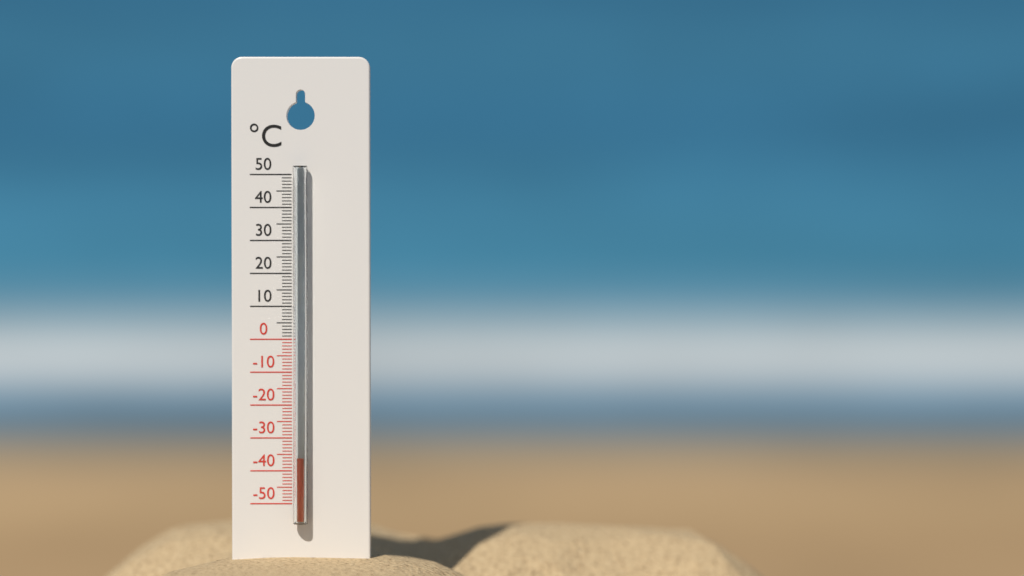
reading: -36 °C
